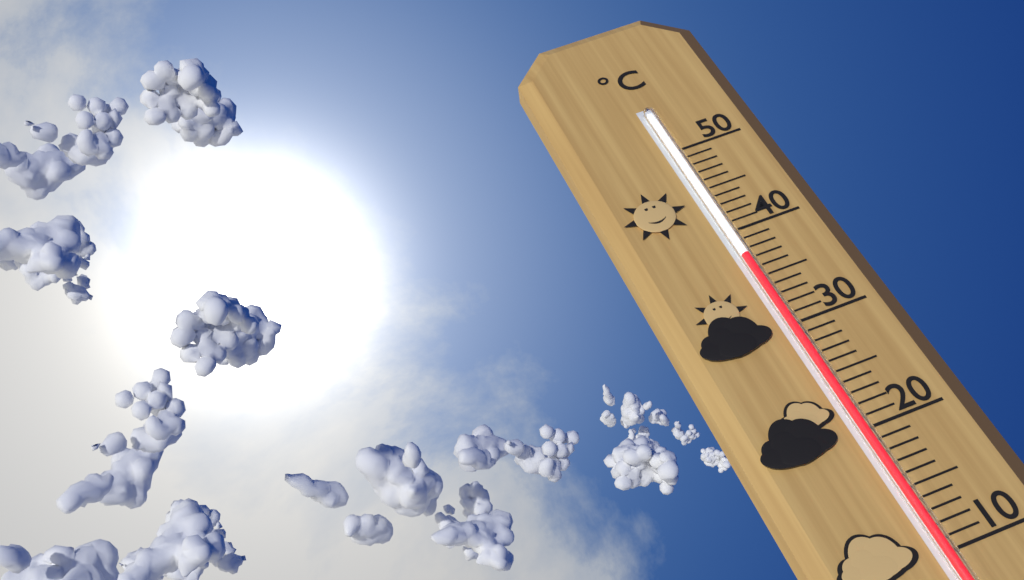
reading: 37 °C
